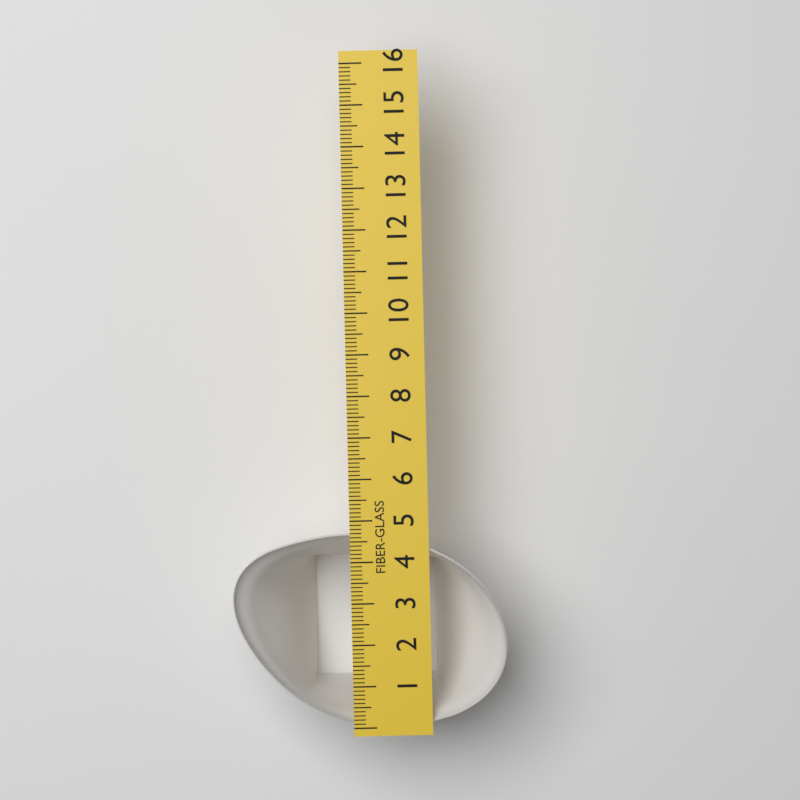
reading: 4.7 (no unit)
